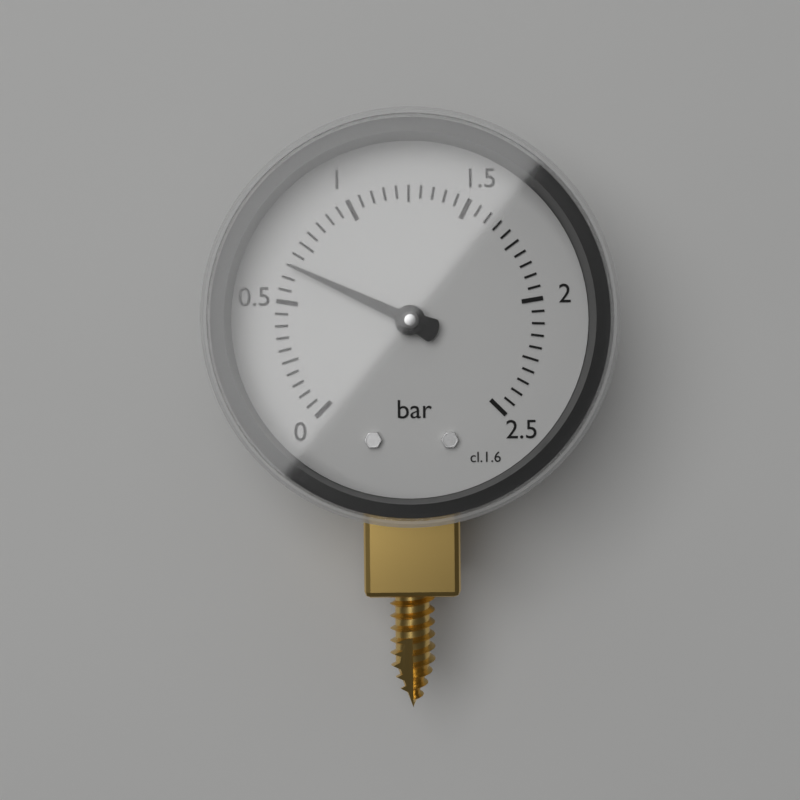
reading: 0.65 bar
